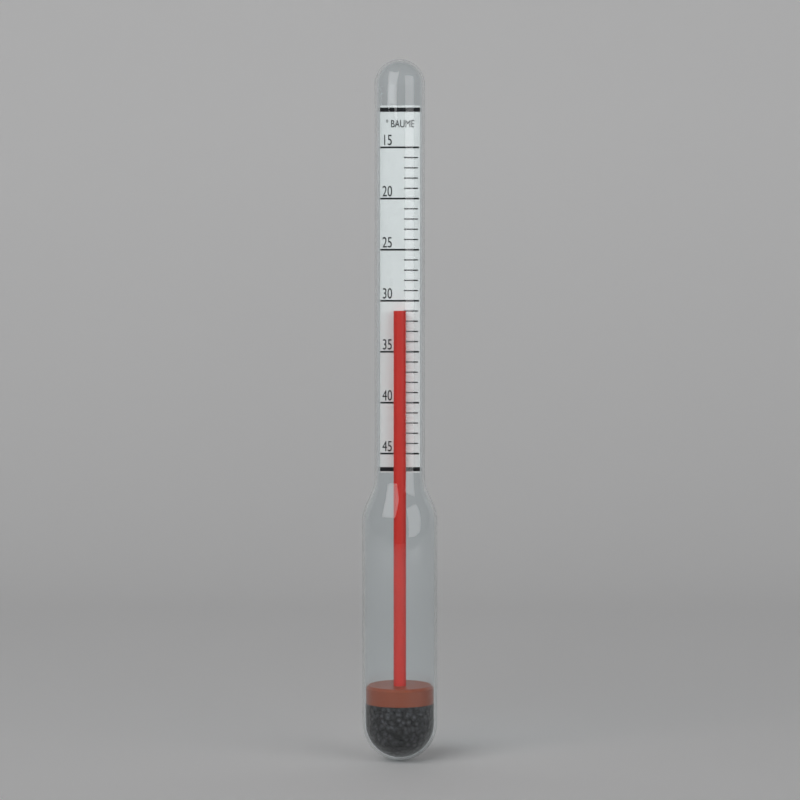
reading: 31 °Baumé
